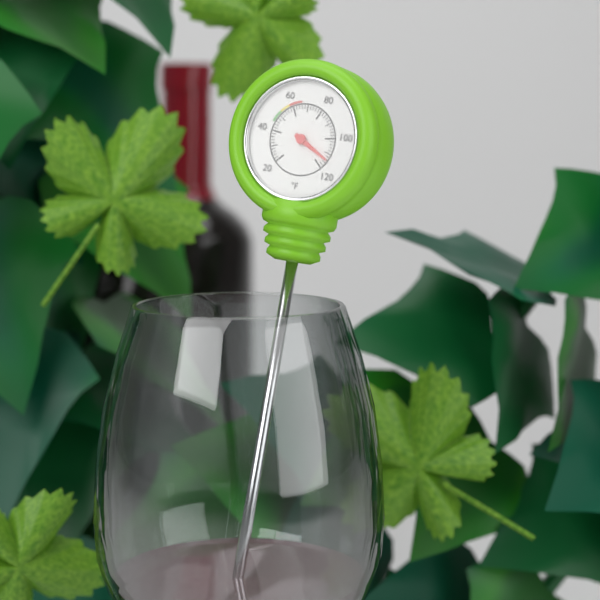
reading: 114 °F
